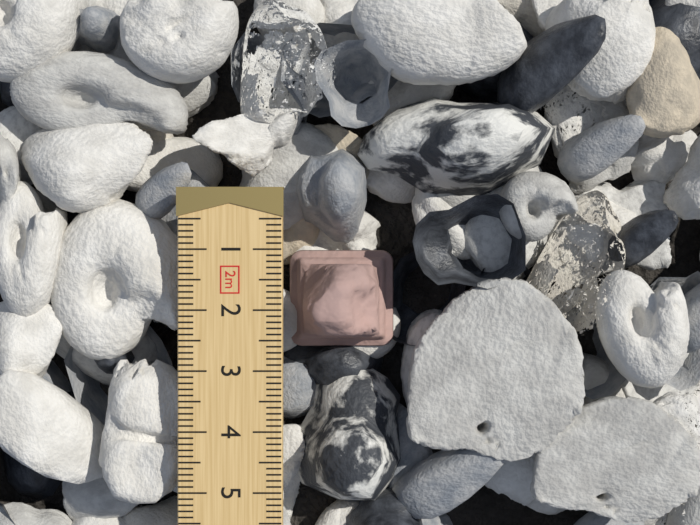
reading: 2.7 cm
